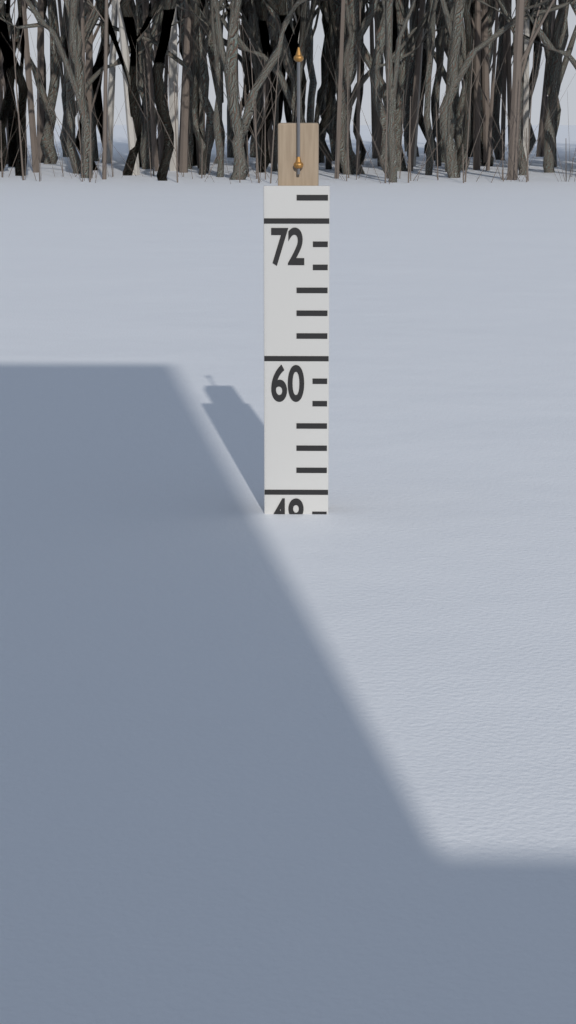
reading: 46 (no unit)
